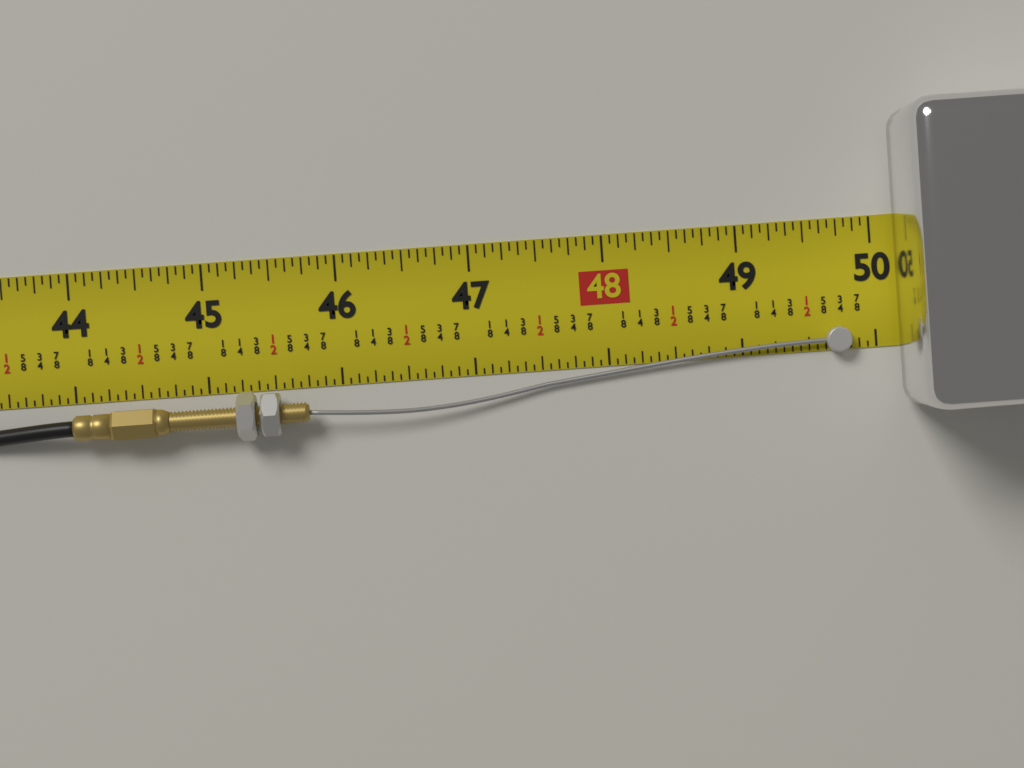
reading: 49.8125 in
